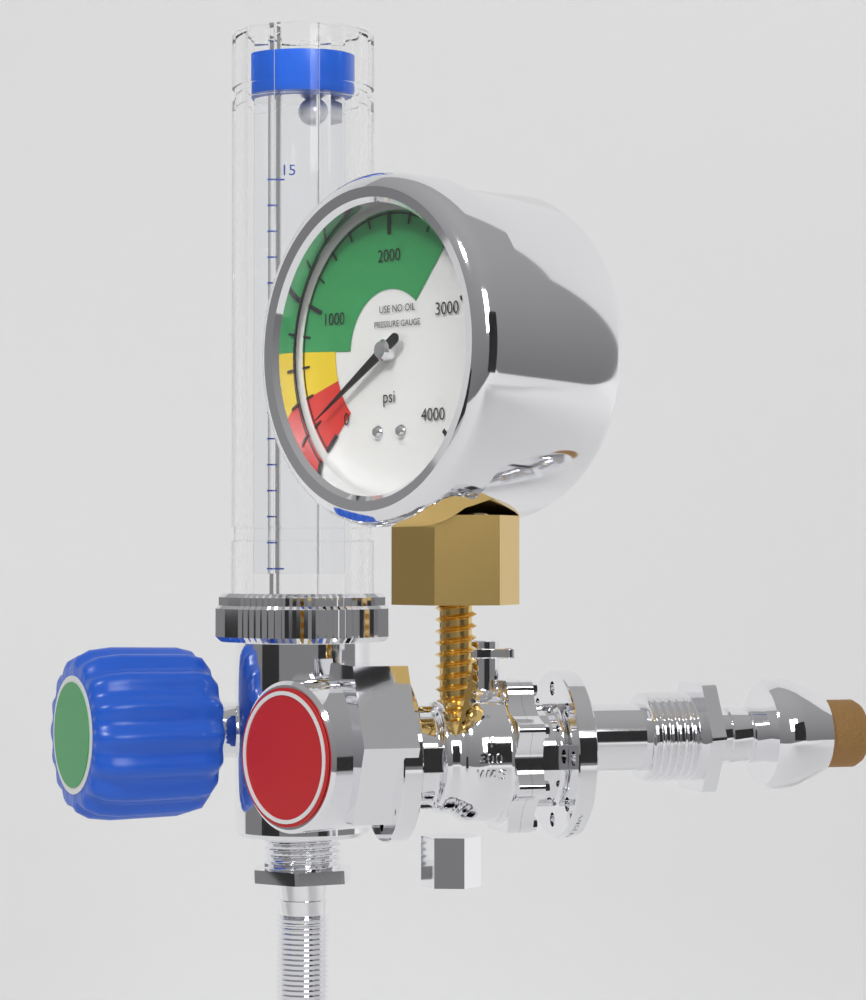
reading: 200 psi
